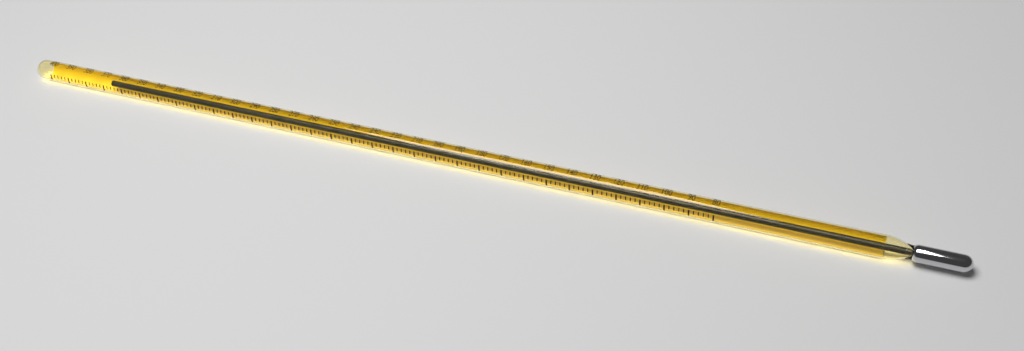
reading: 368 (no unit)
